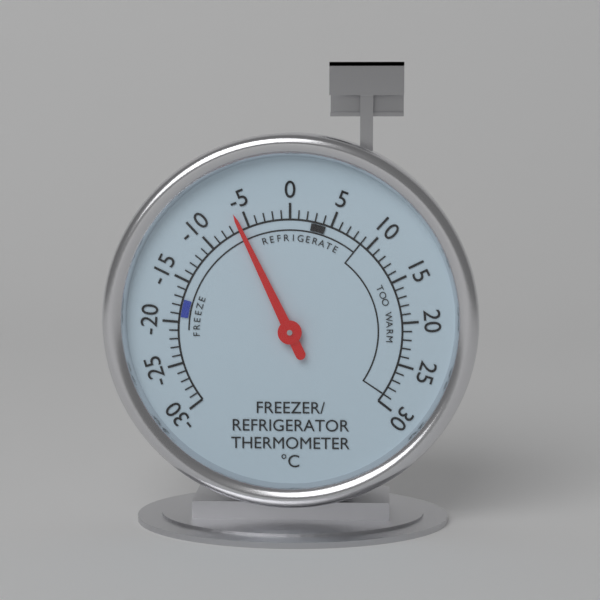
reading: -6 °C
